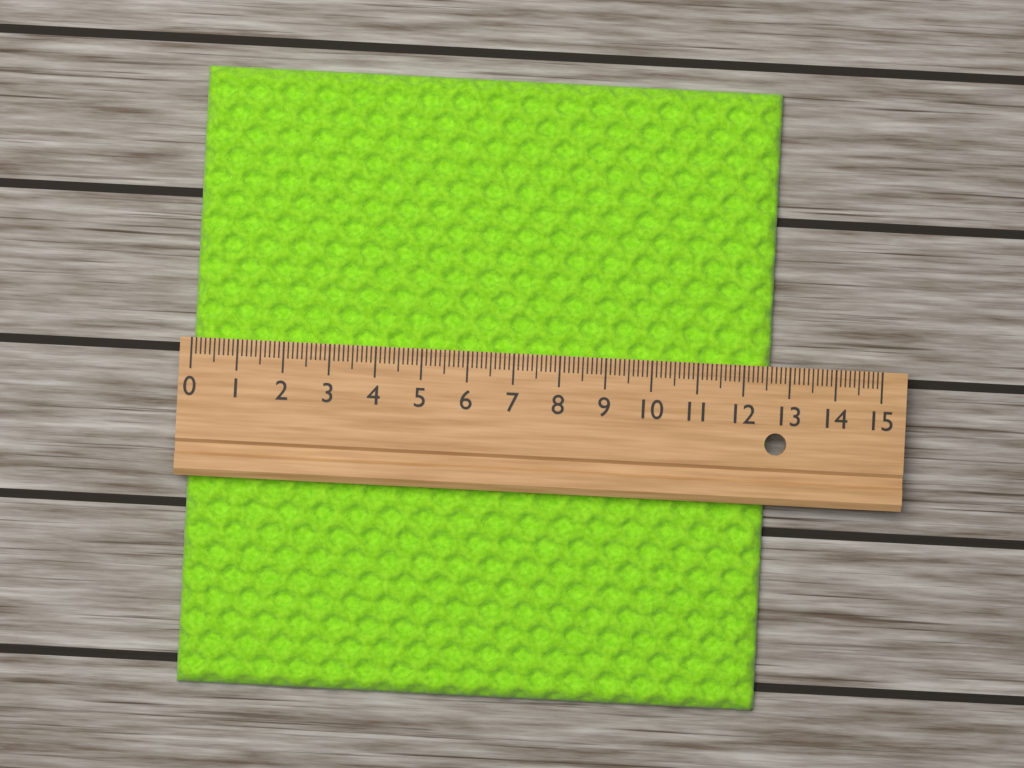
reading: 12.6 (no unit)
